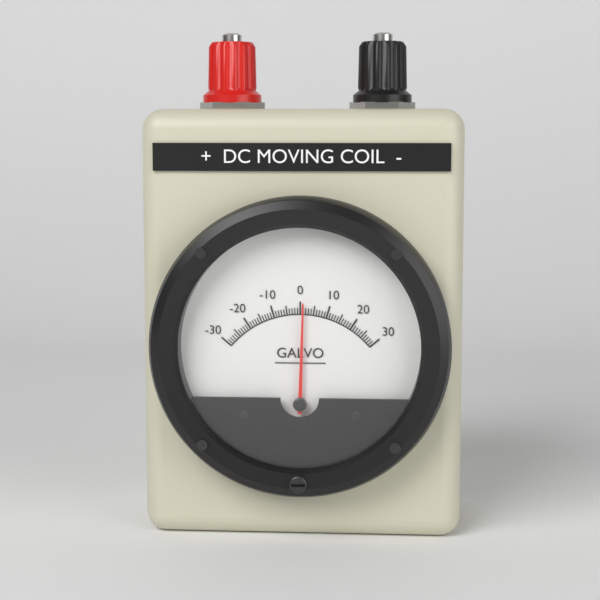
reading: 1 (no unit)
